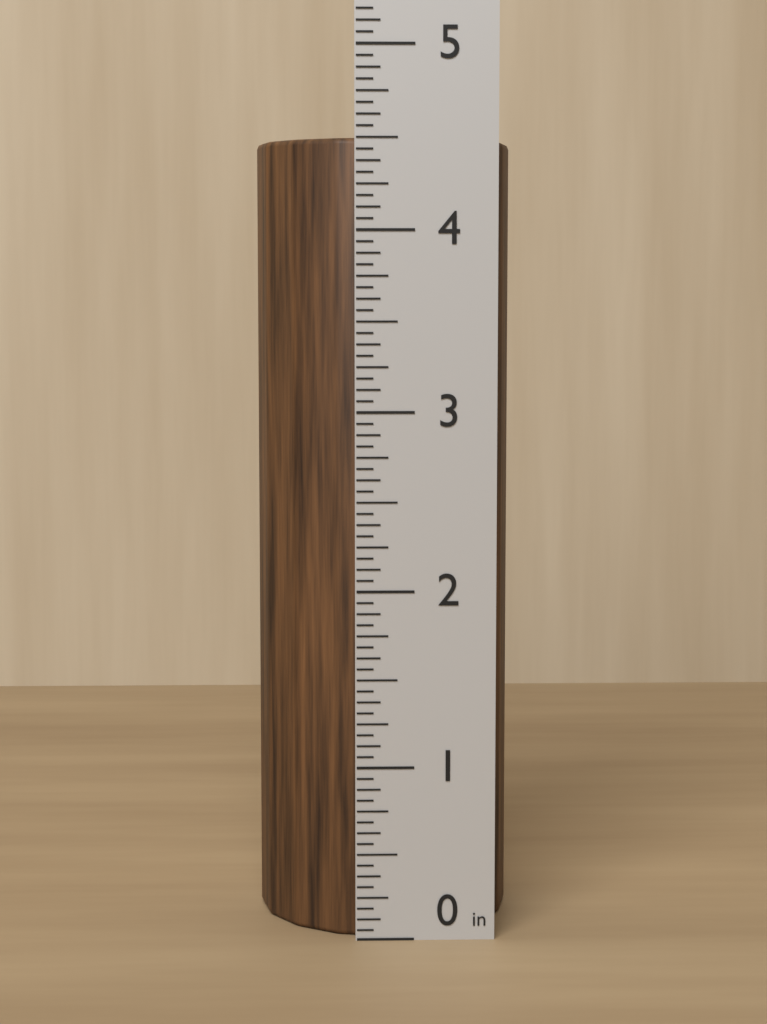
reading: 4.5000 in
